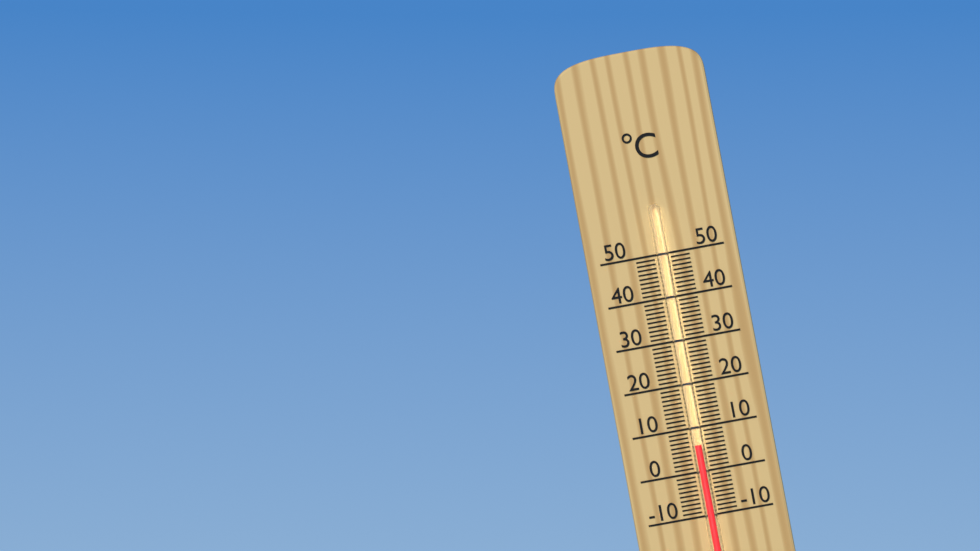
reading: 6 °C
